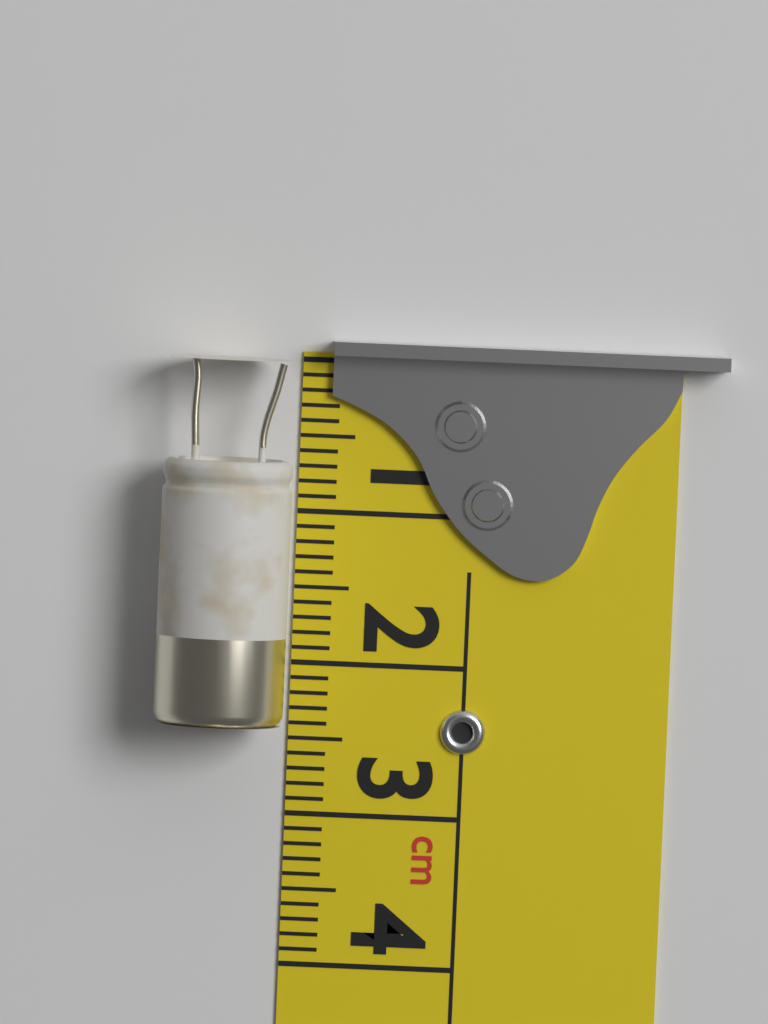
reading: 2.4 cm
